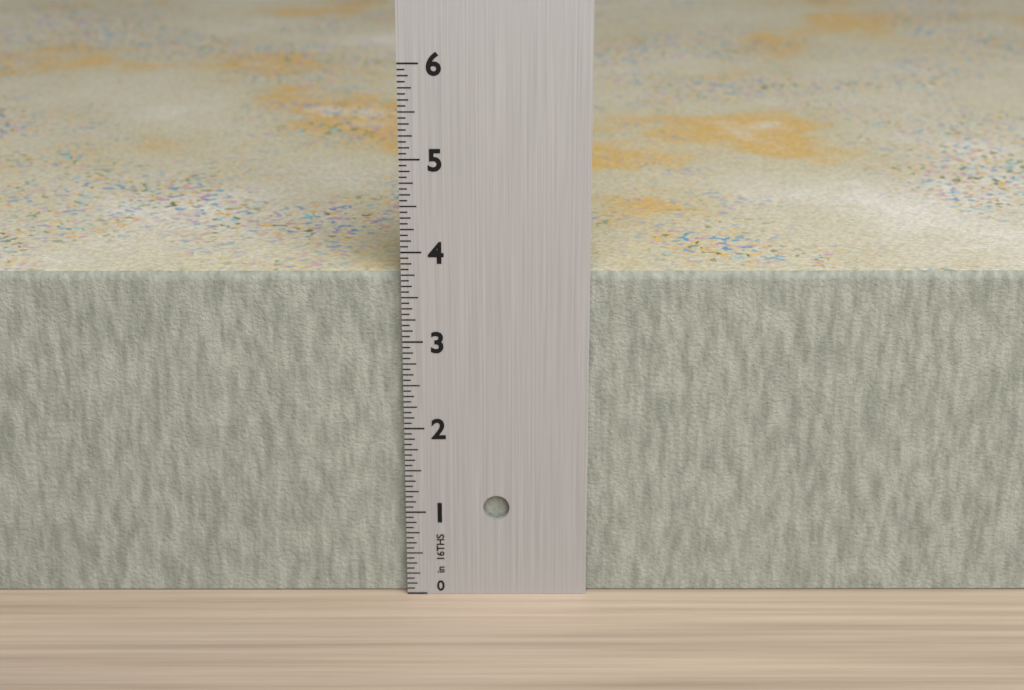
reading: 3.7500 in
